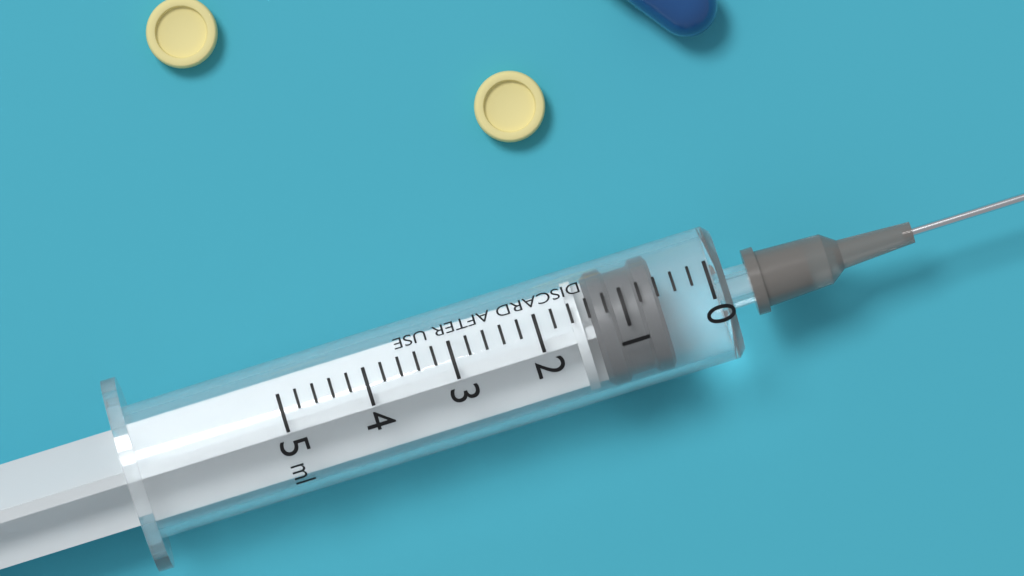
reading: 0.6 ml
